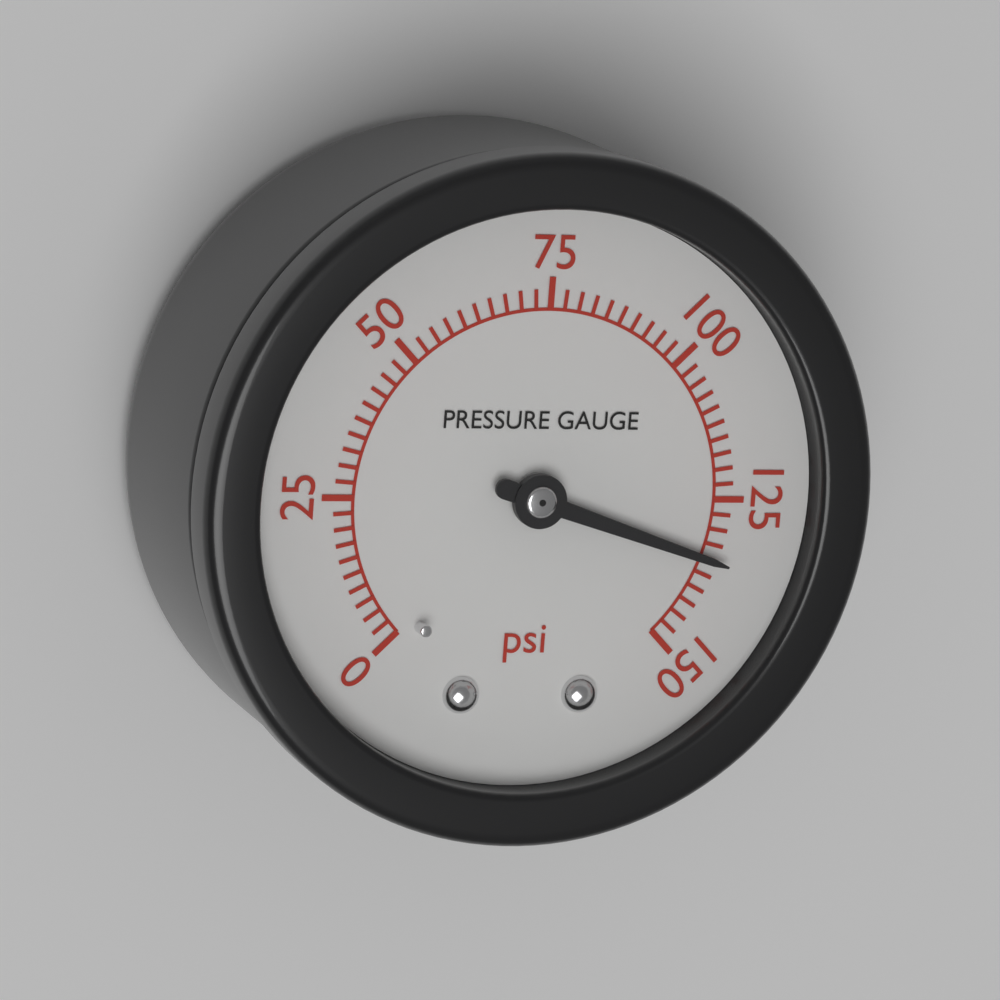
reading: 135.0 psi
